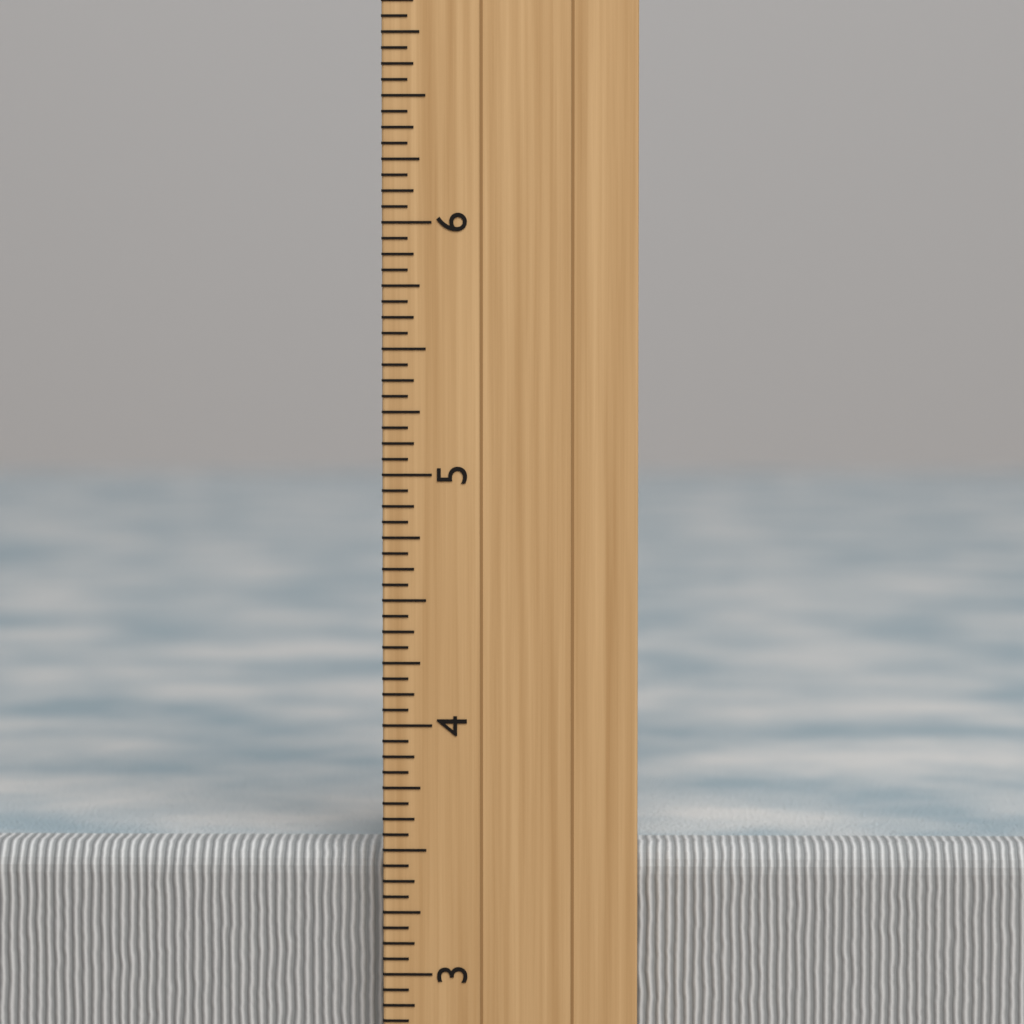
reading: 3.5000 inch
